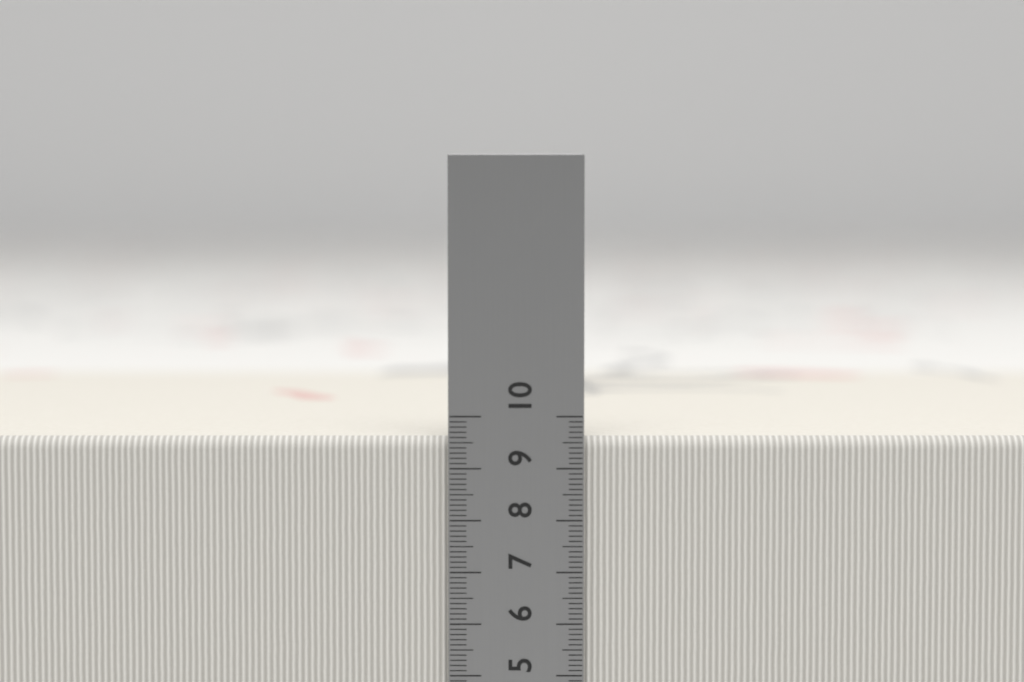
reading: 9.6 cm
